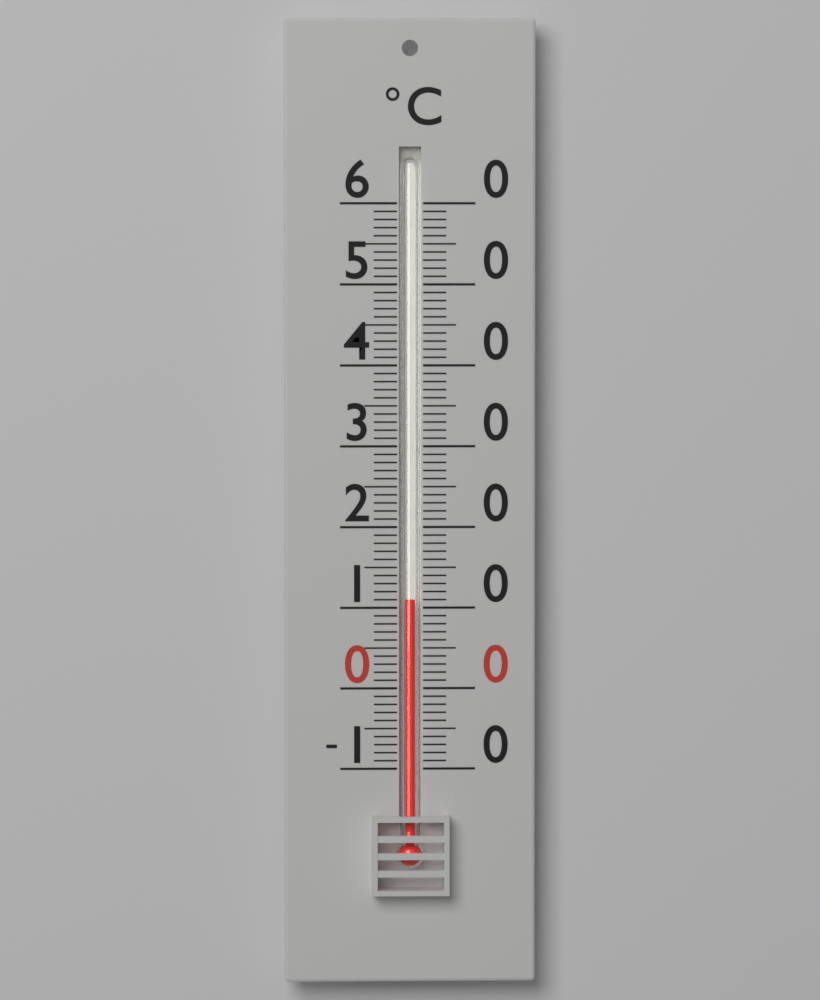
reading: 11 °C
